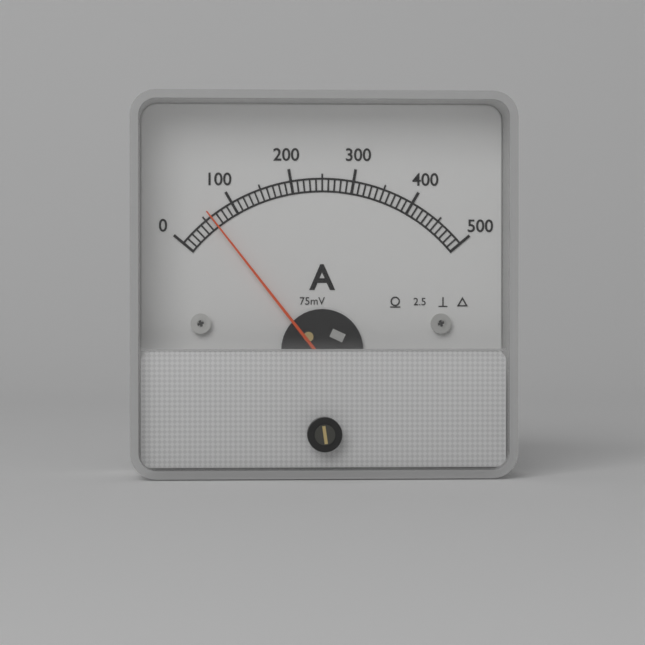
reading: 60 A
